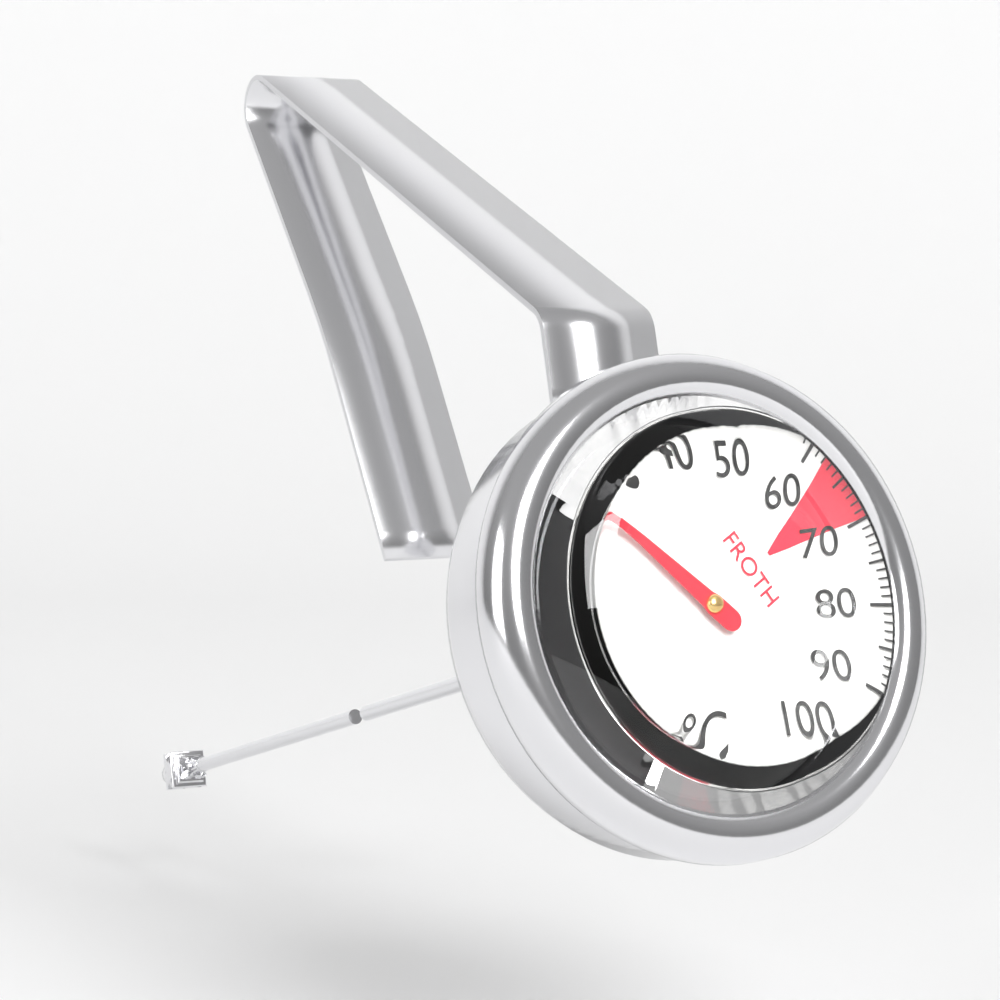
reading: 23 °C
